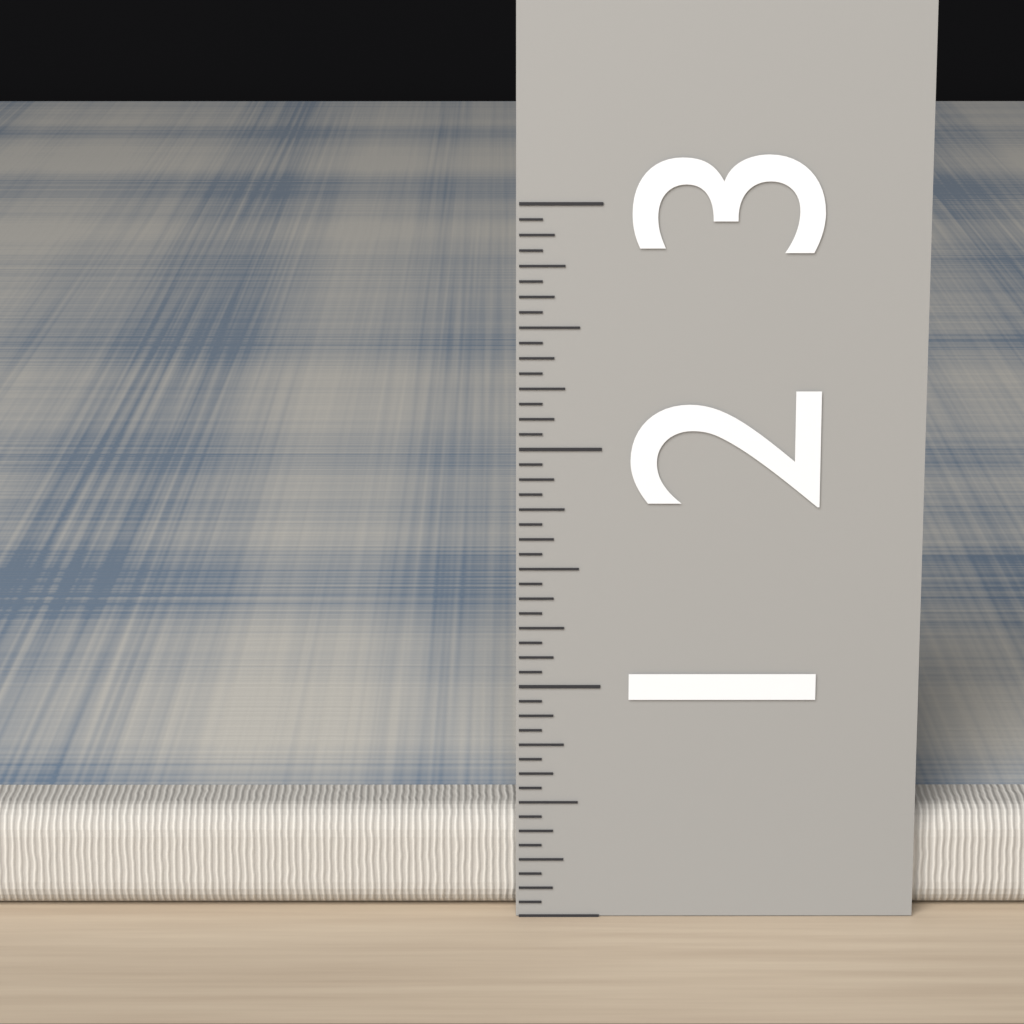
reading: 0.4375 (no unit)
